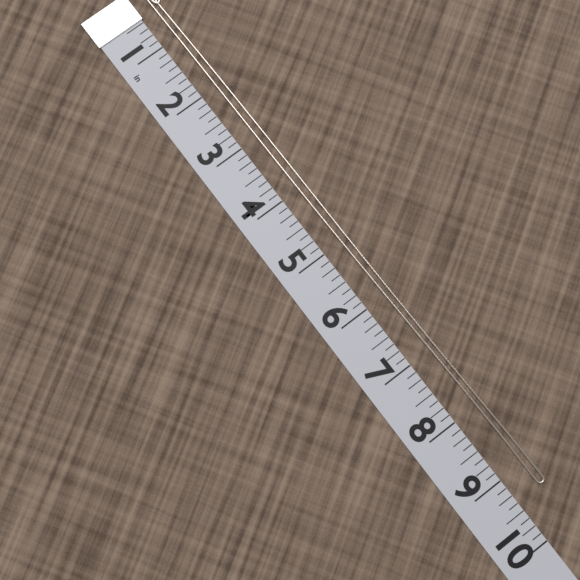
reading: 9.375 in
